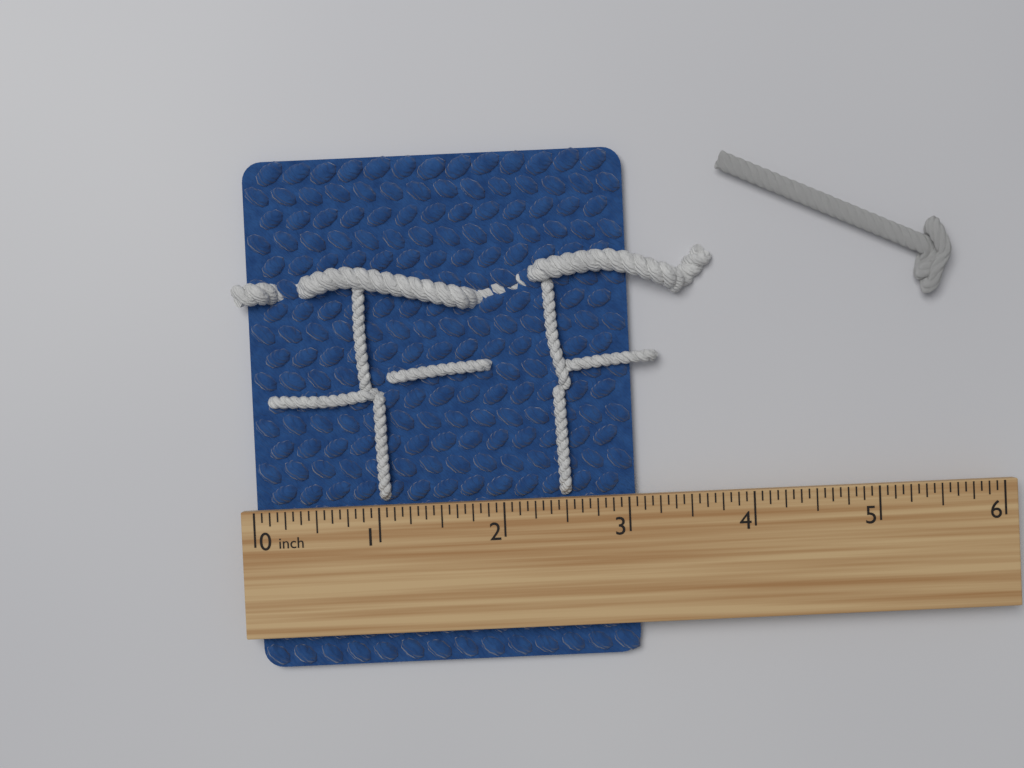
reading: 3.0625 inch
